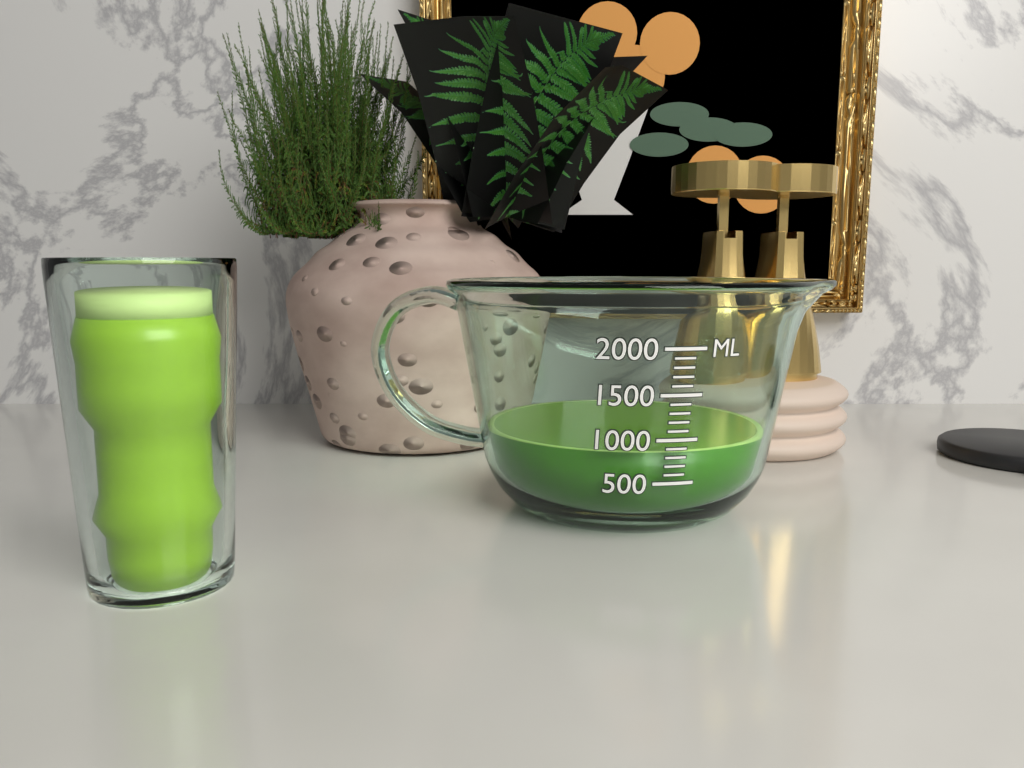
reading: 850 ml
